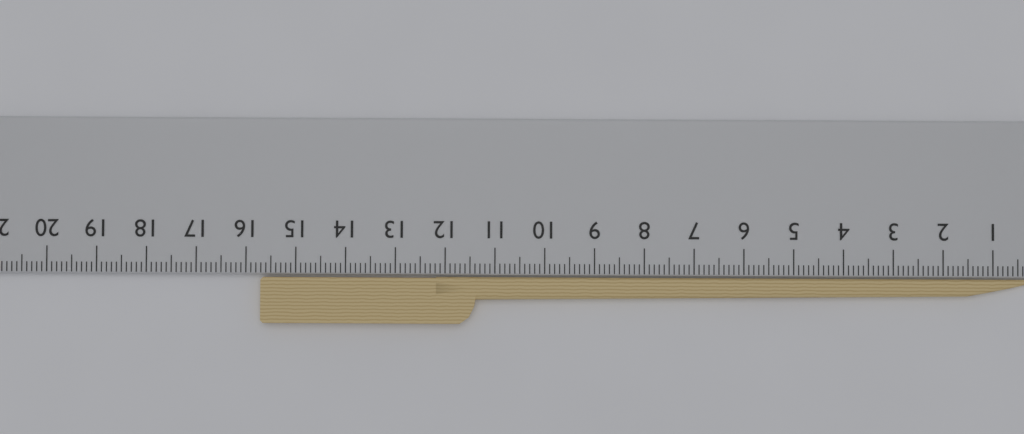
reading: 15.7 cm
